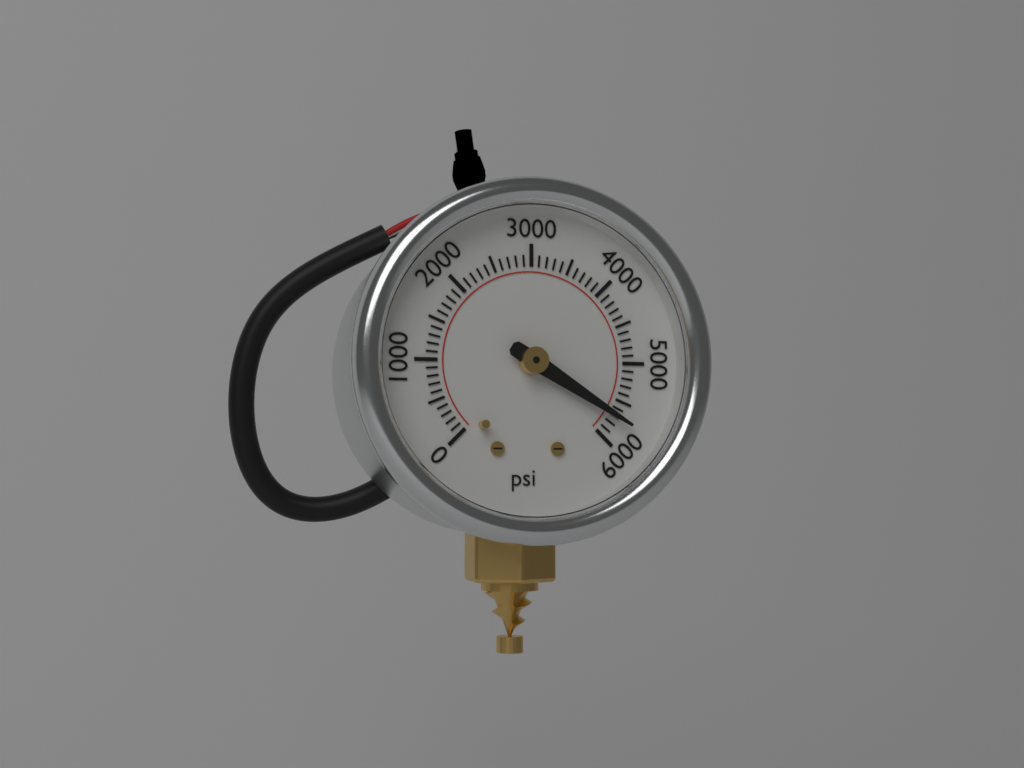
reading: 5700 psi
